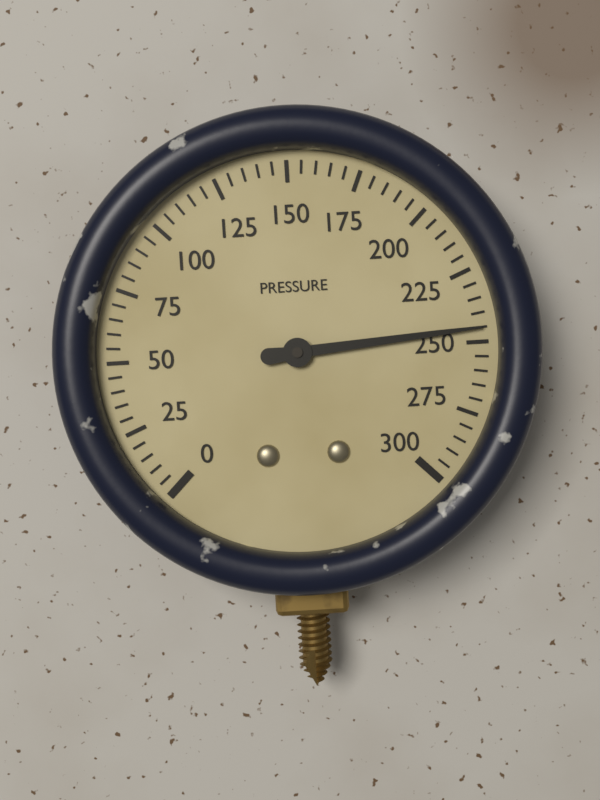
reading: 245 (no unit)
